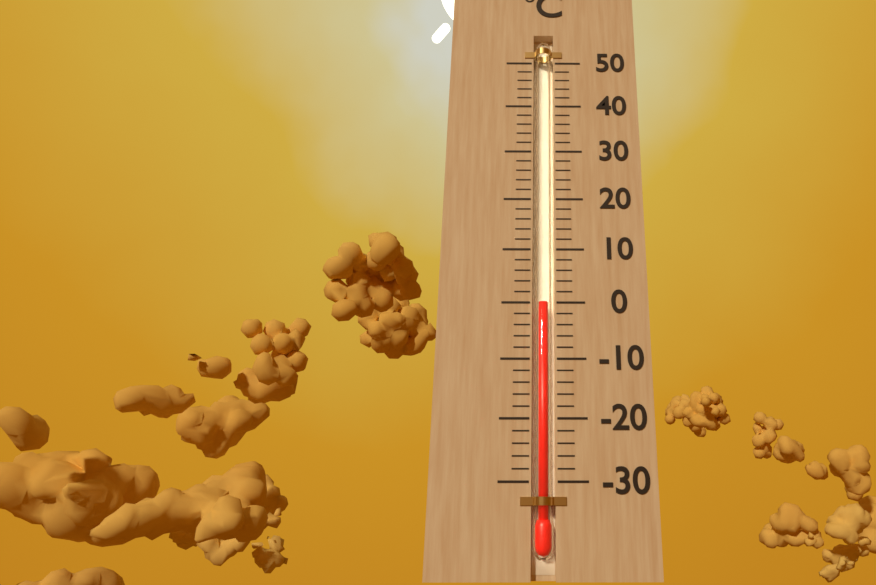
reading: 0 °C
